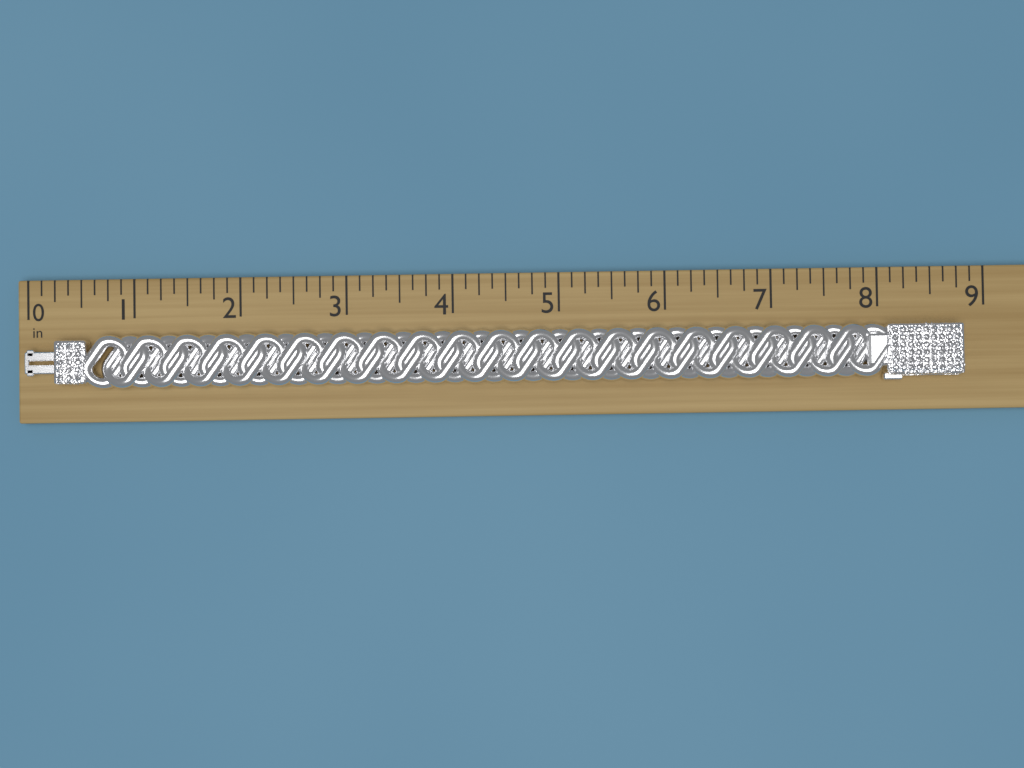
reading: 8.750 in
